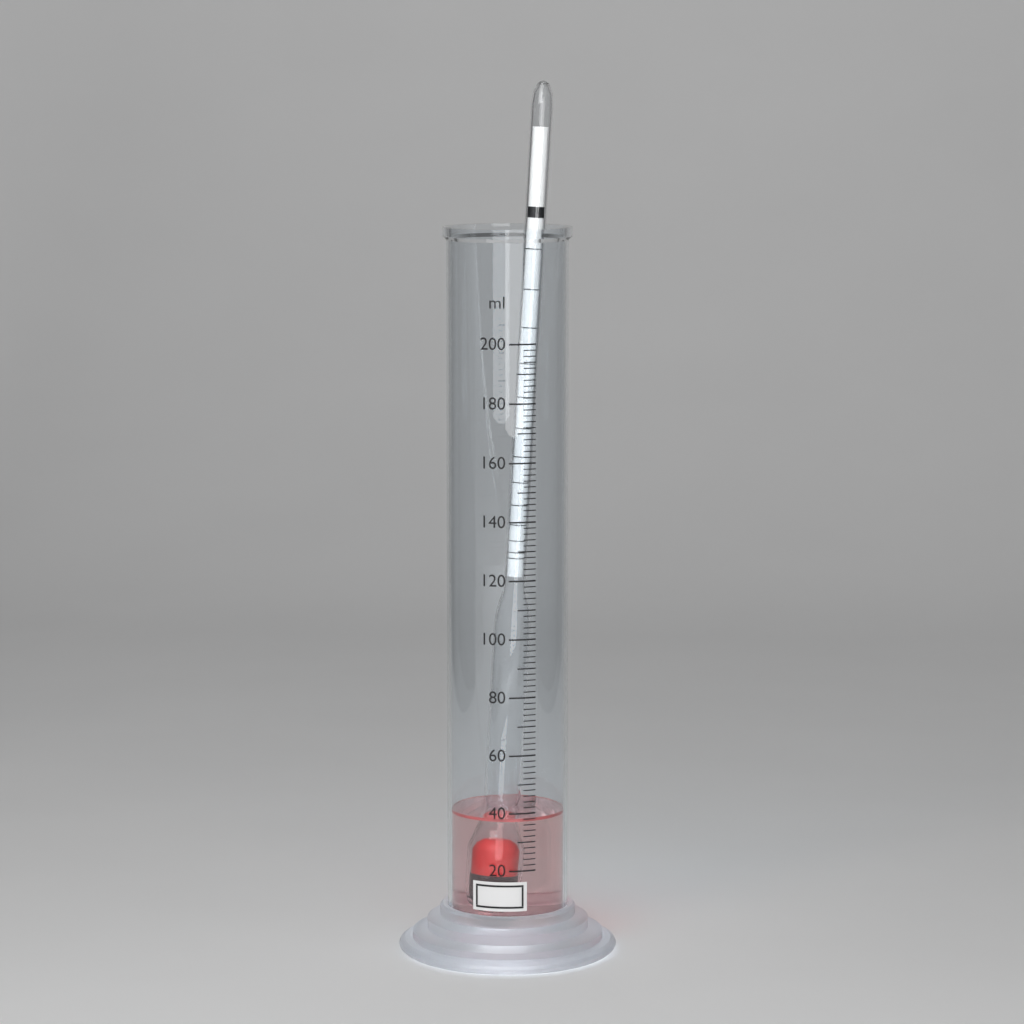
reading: 38 ml
